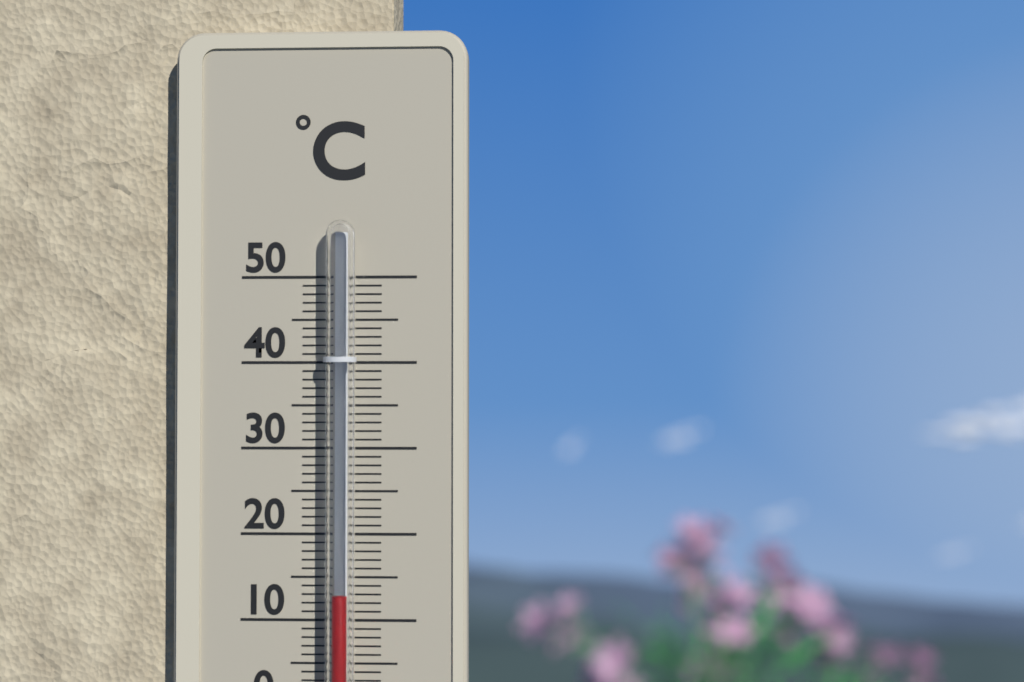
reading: 13 °C
